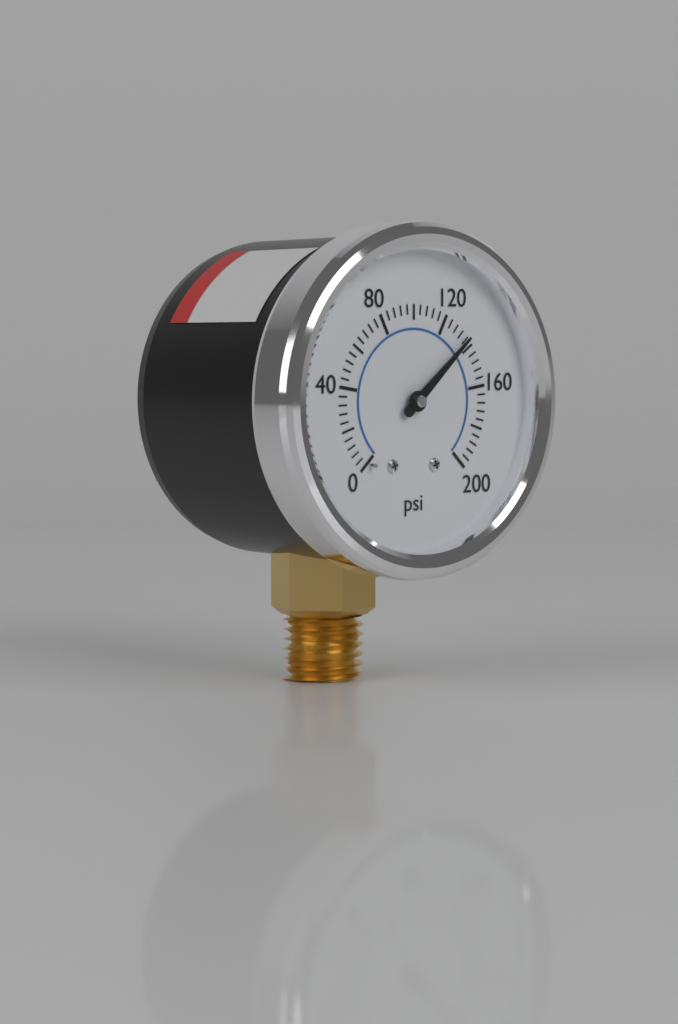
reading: 136 psi
